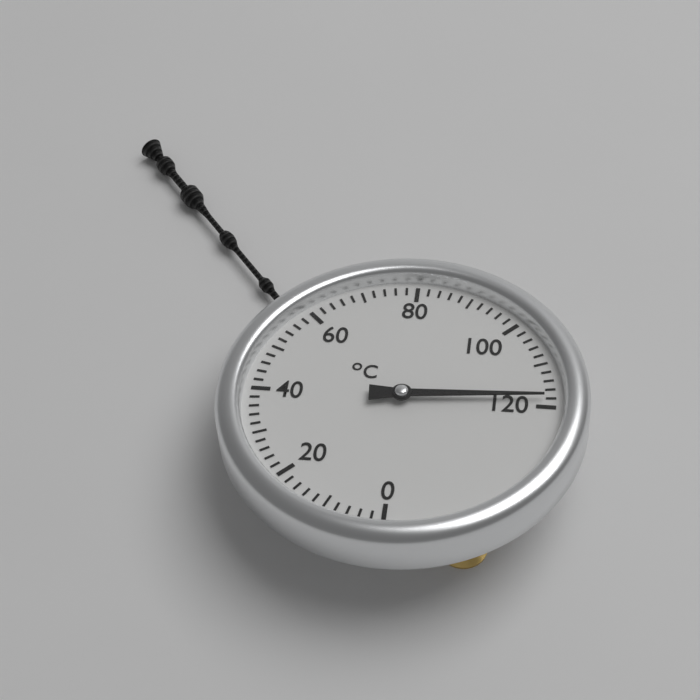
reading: 118 °C
